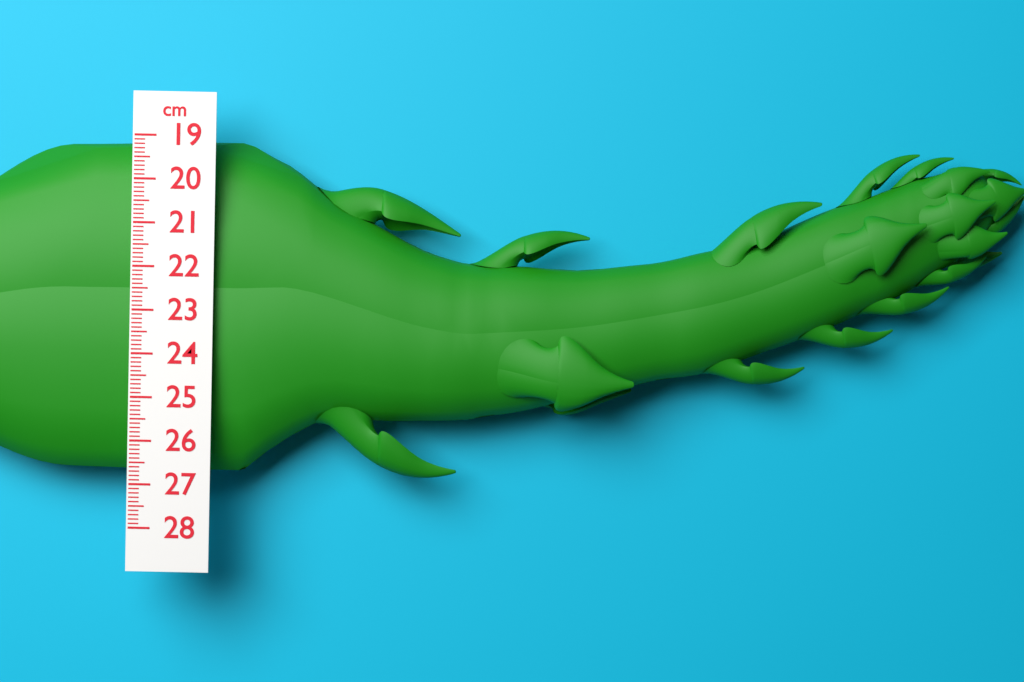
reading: 26.8 cm
